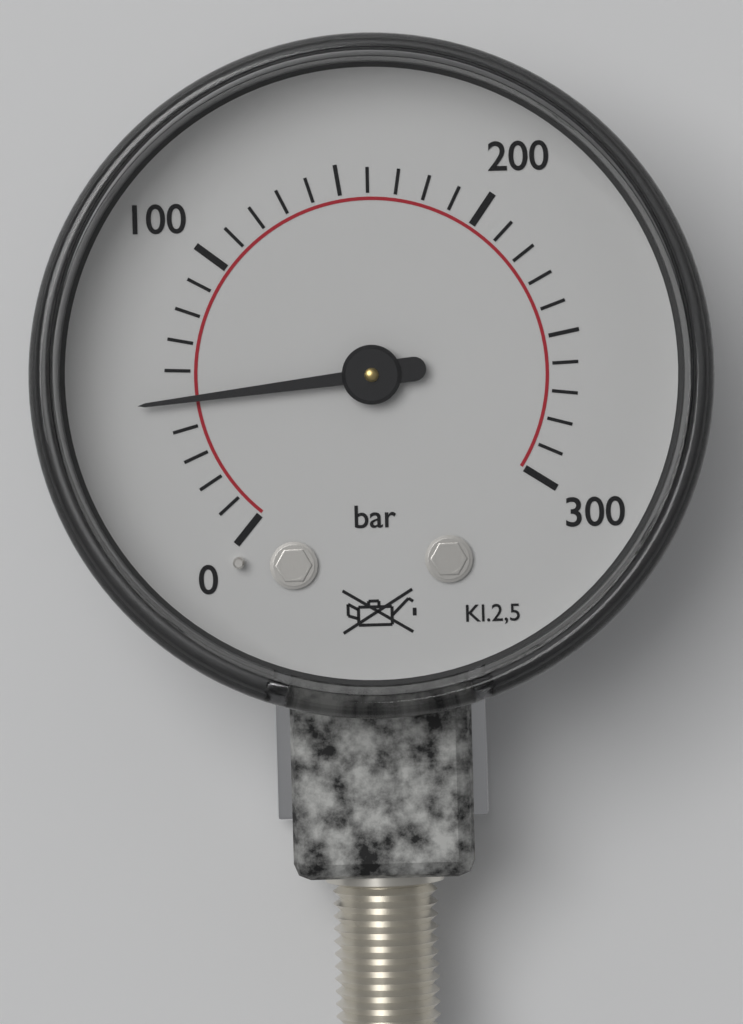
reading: 50 bar
